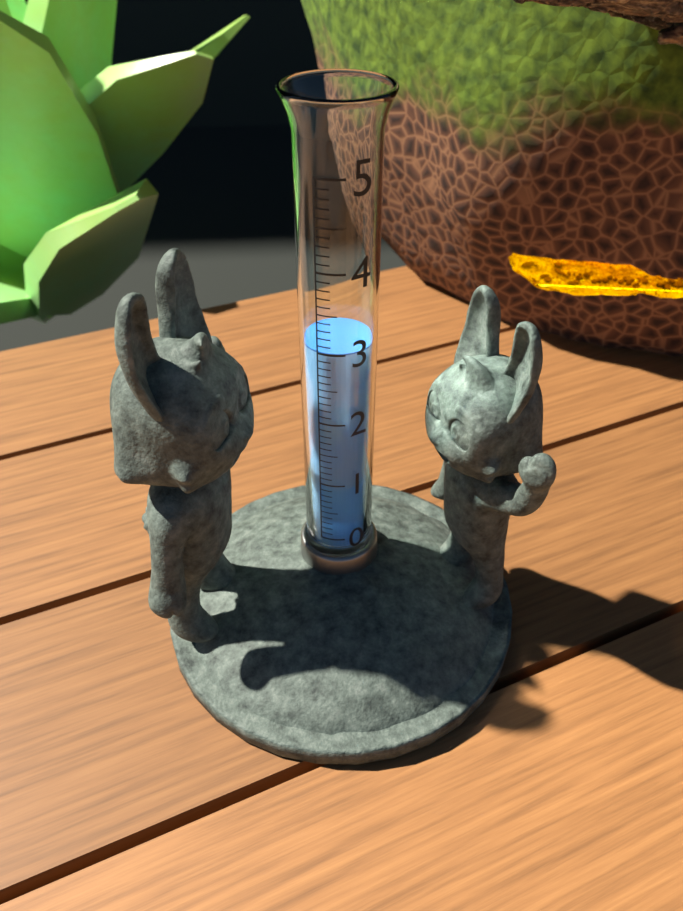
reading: 3.0 (no unit)
